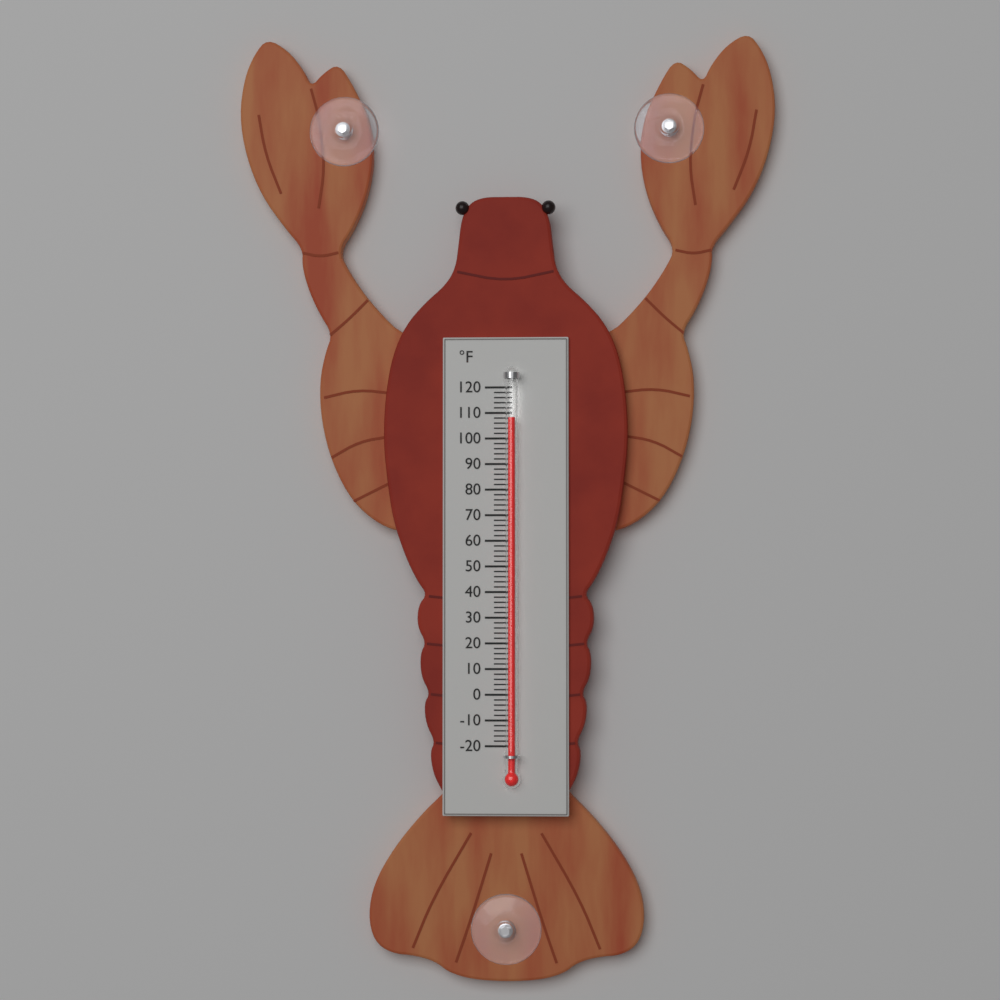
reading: 108 °F
